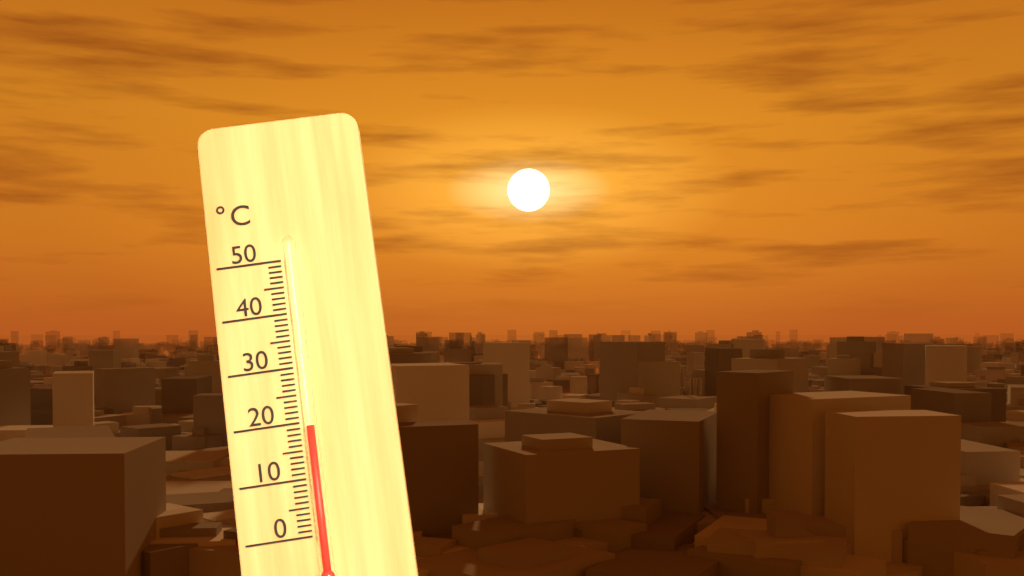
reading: 19 °C
